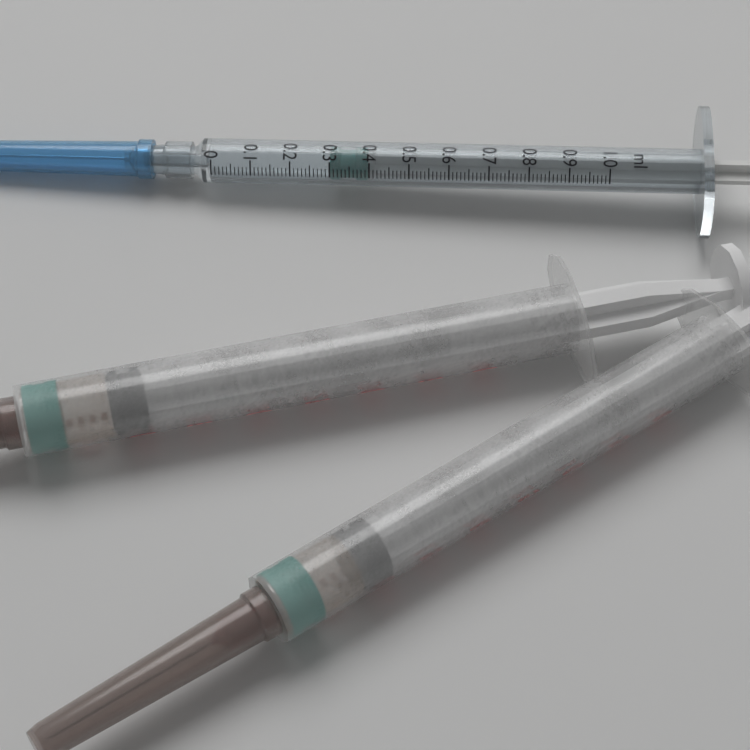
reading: 0.30 ml
